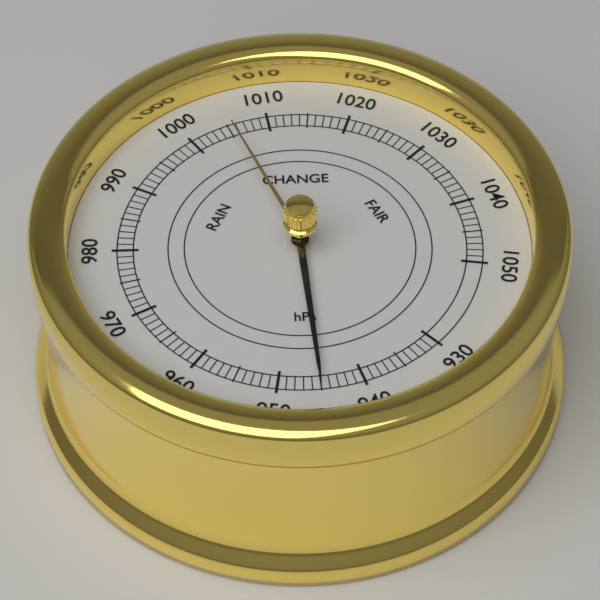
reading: 945 hPa
